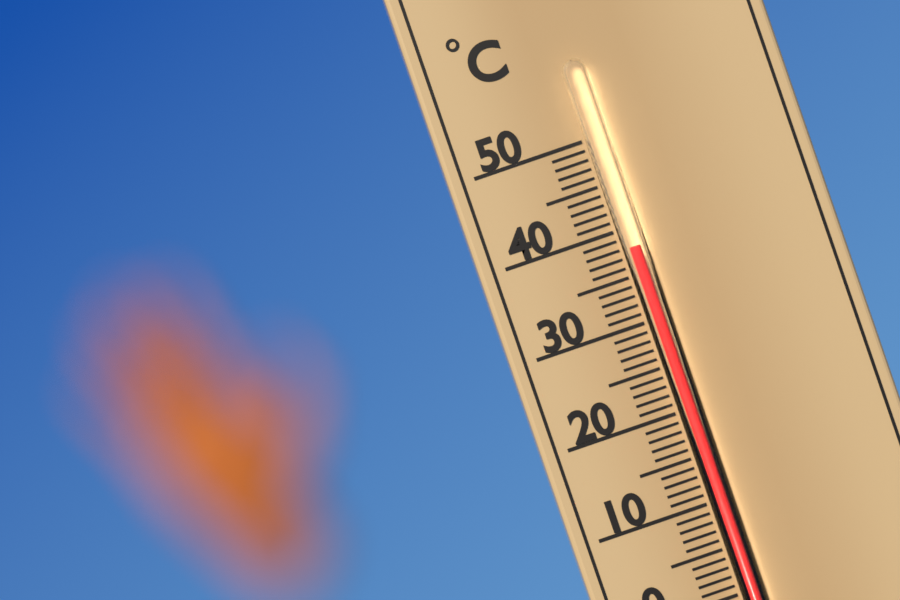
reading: 38 °C
